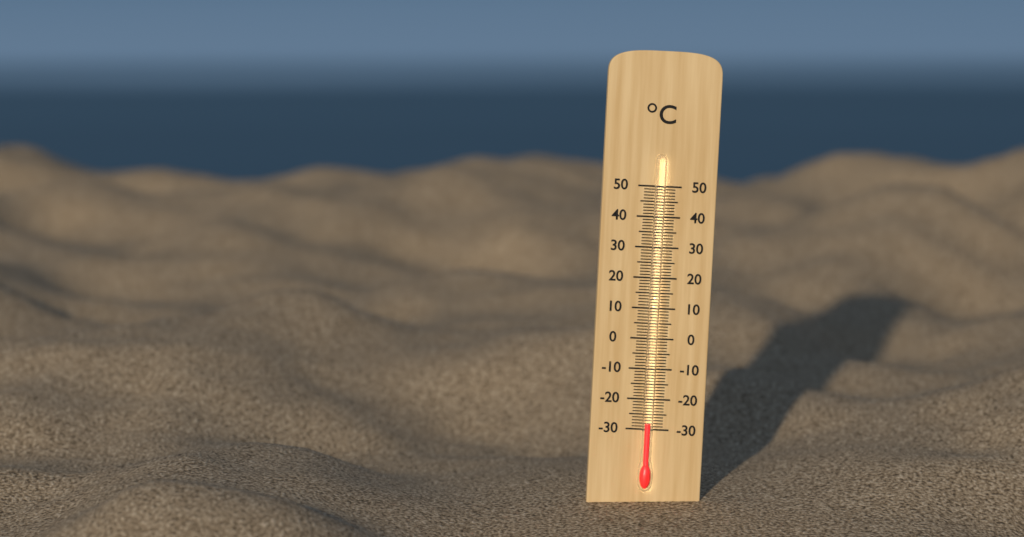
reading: -28 °C
